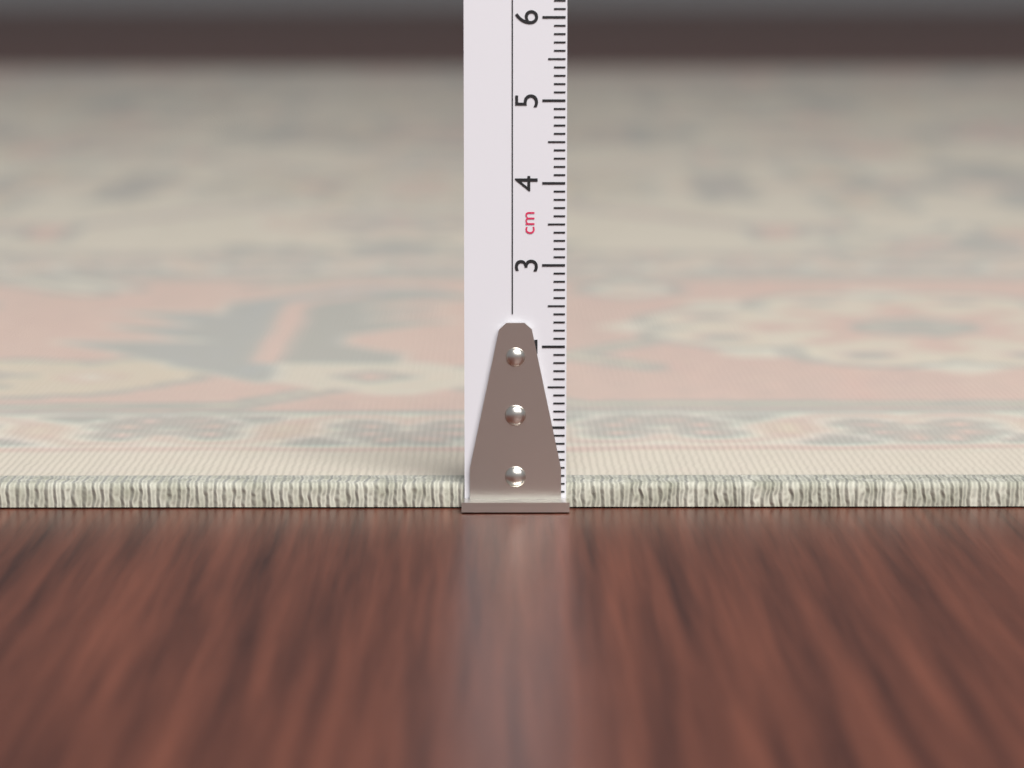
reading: 0.3 cm
